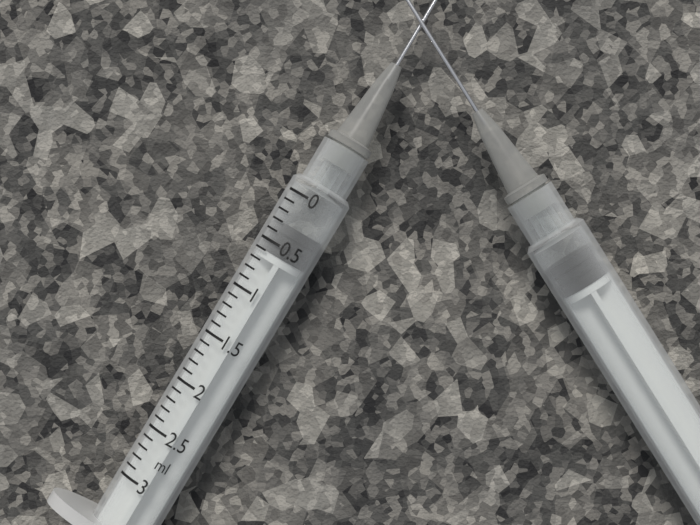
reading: 0.3 ml
